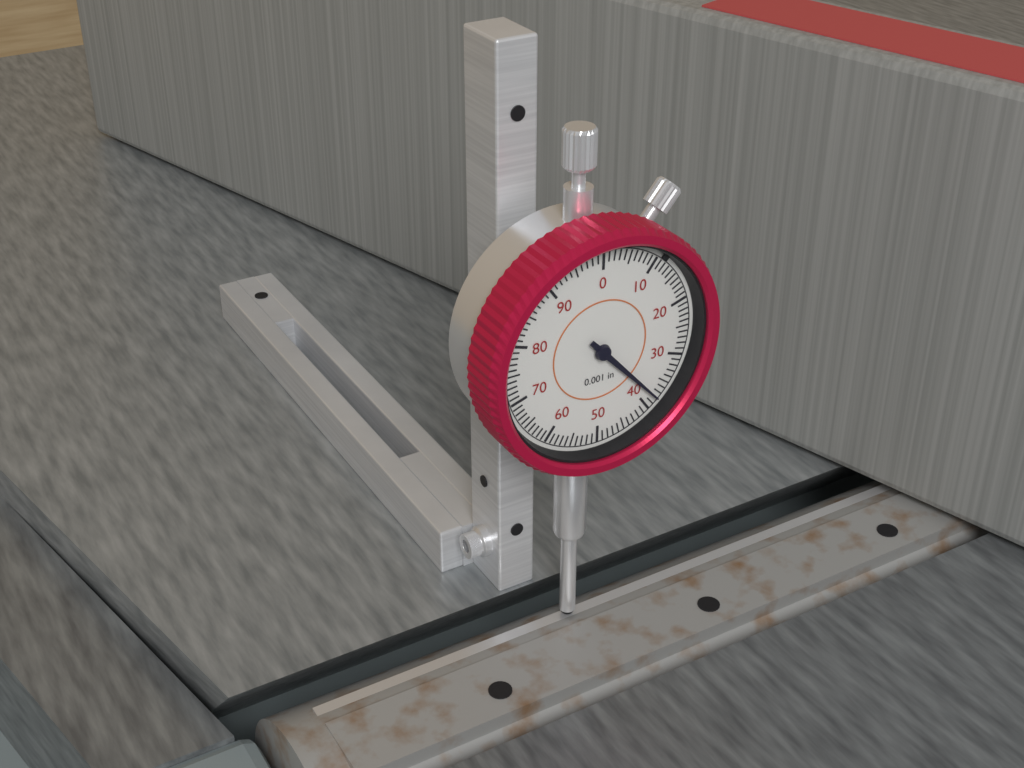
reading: 0.038 in
